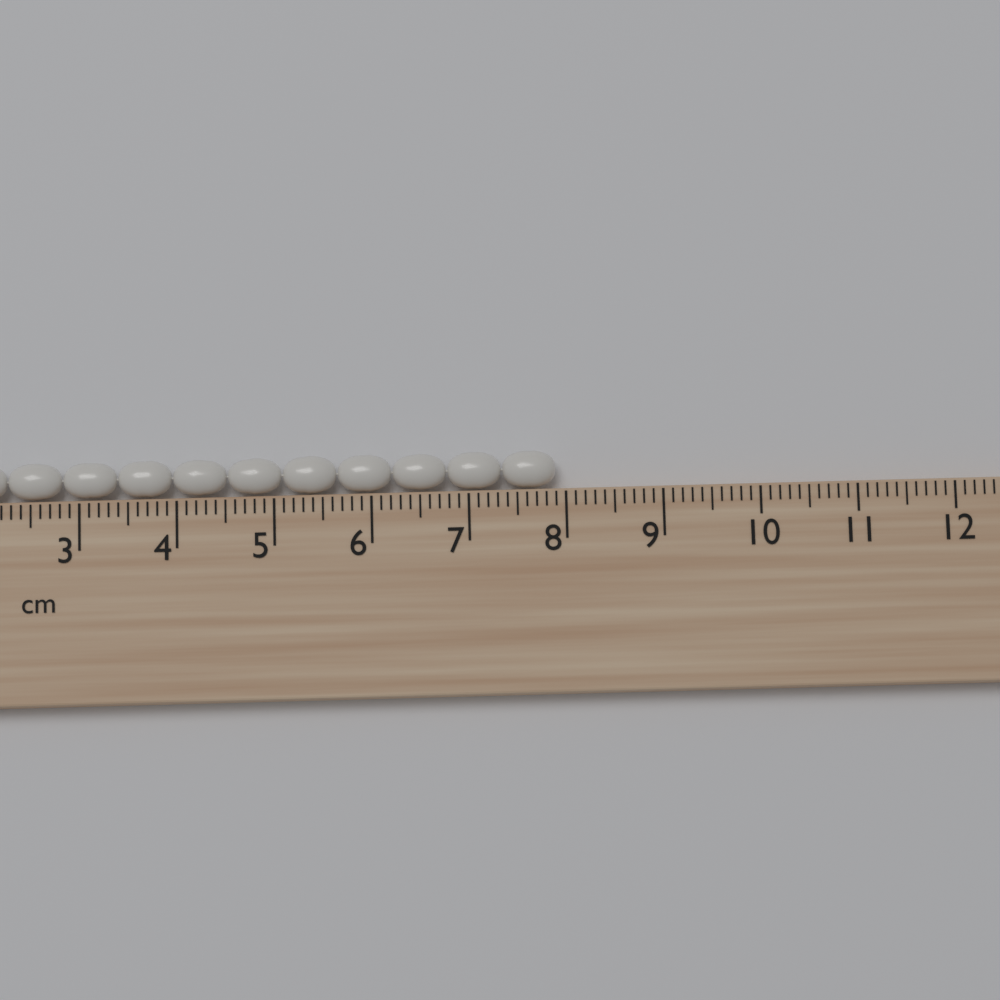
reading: 7.9 cm
